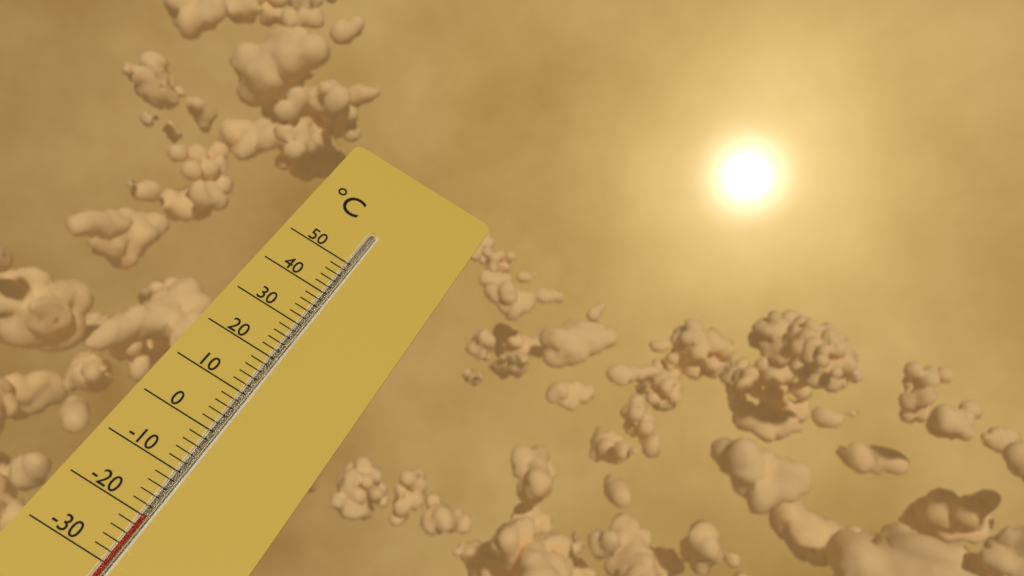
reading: -20 °C
